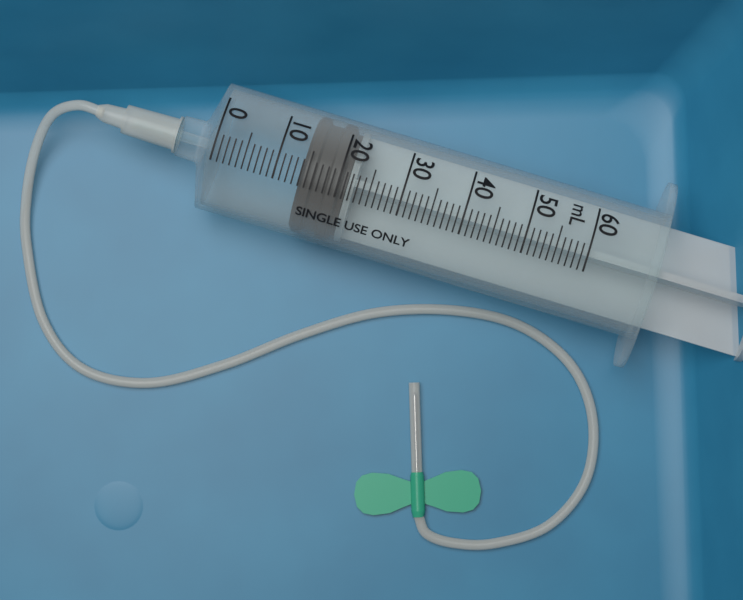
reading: 14 mL
